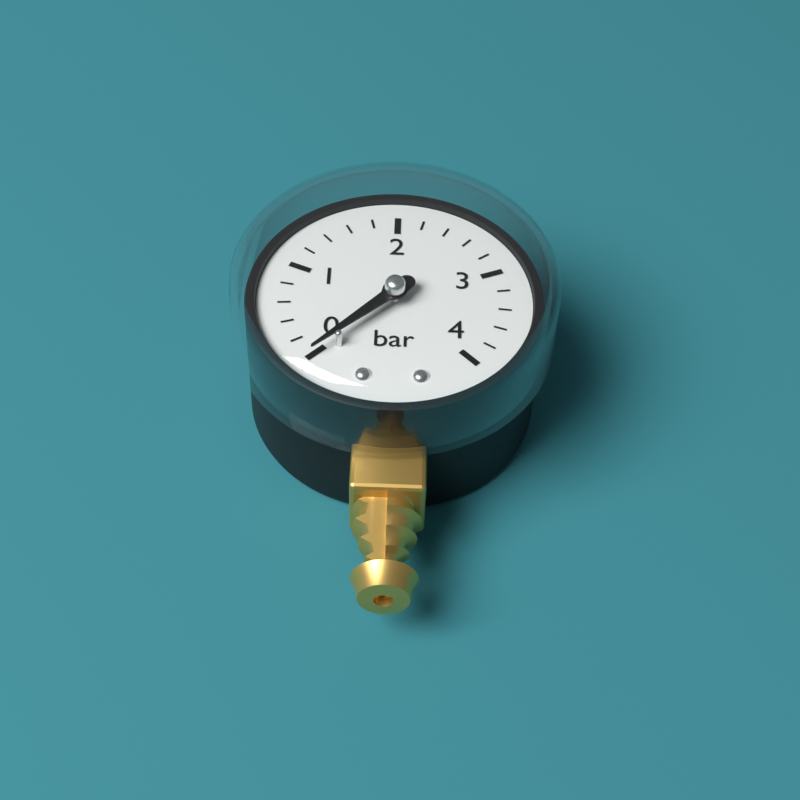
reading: 0.0 bar
